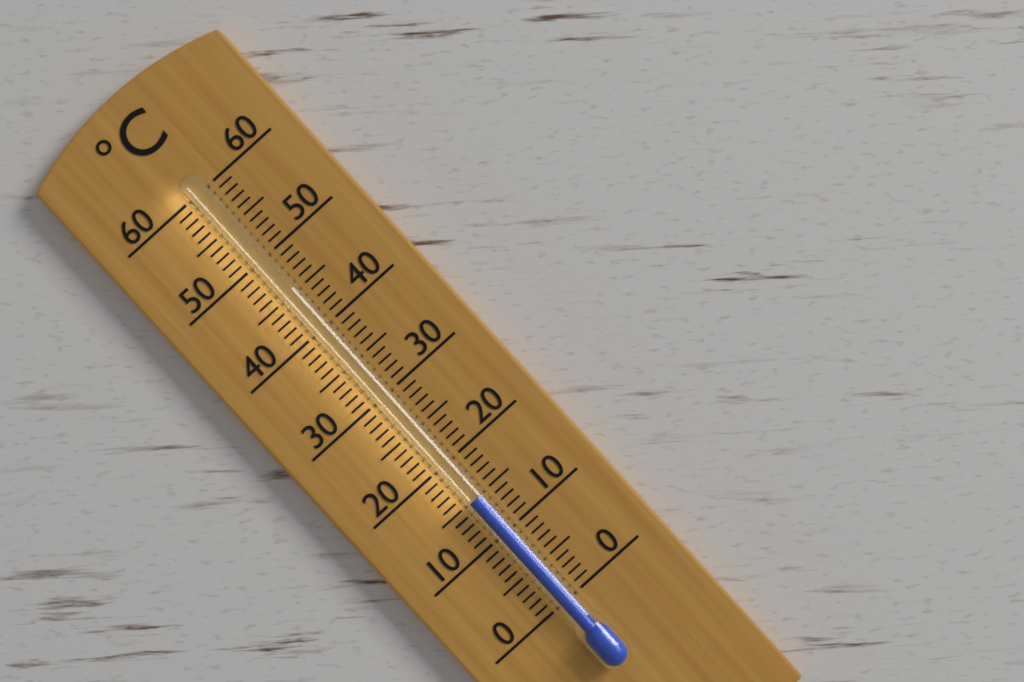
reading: 15 °C
